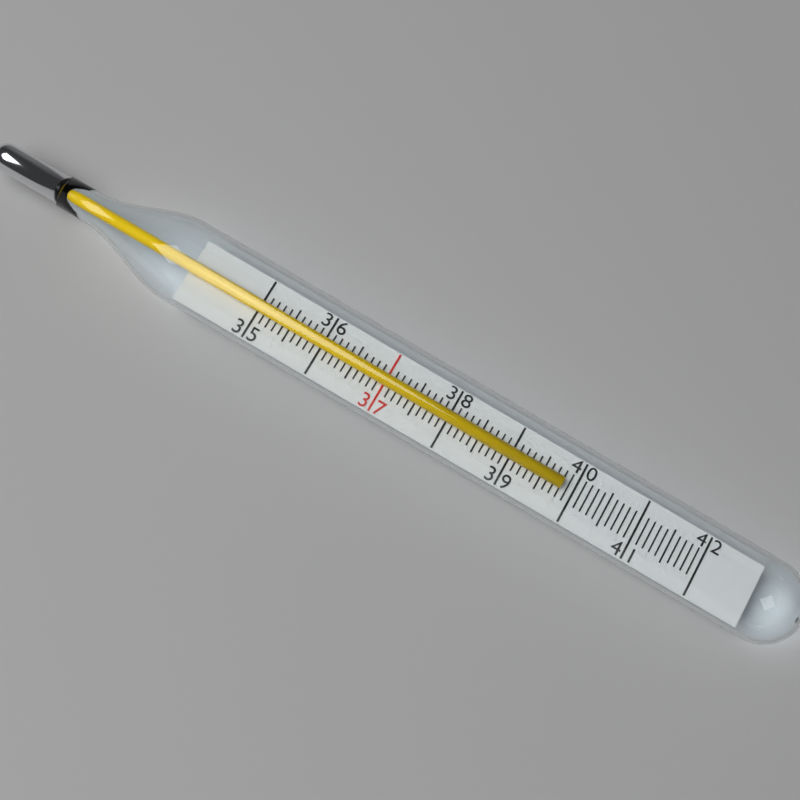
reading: 39.8 (no unit)
